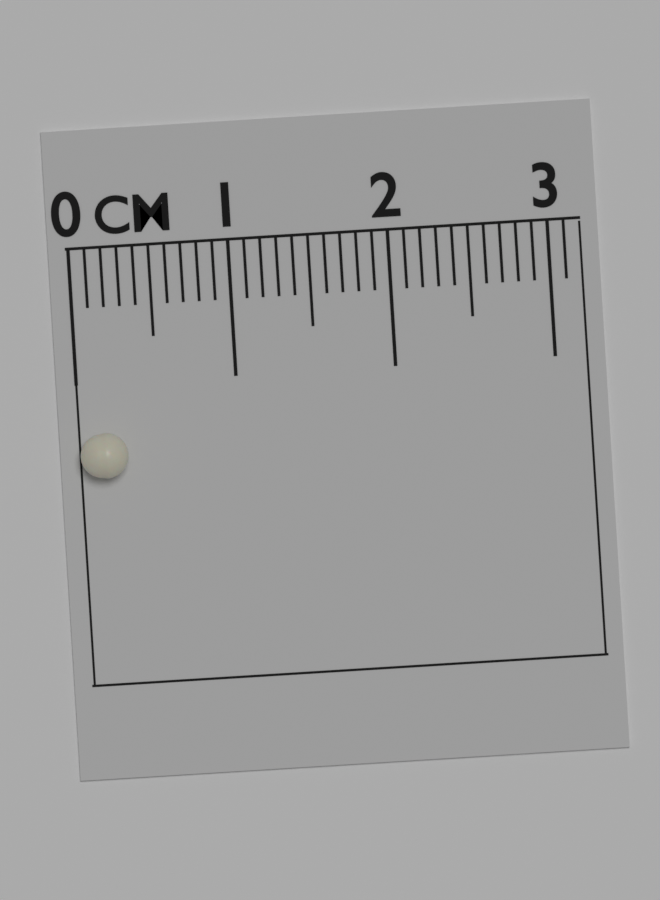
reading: 0.3 cm
